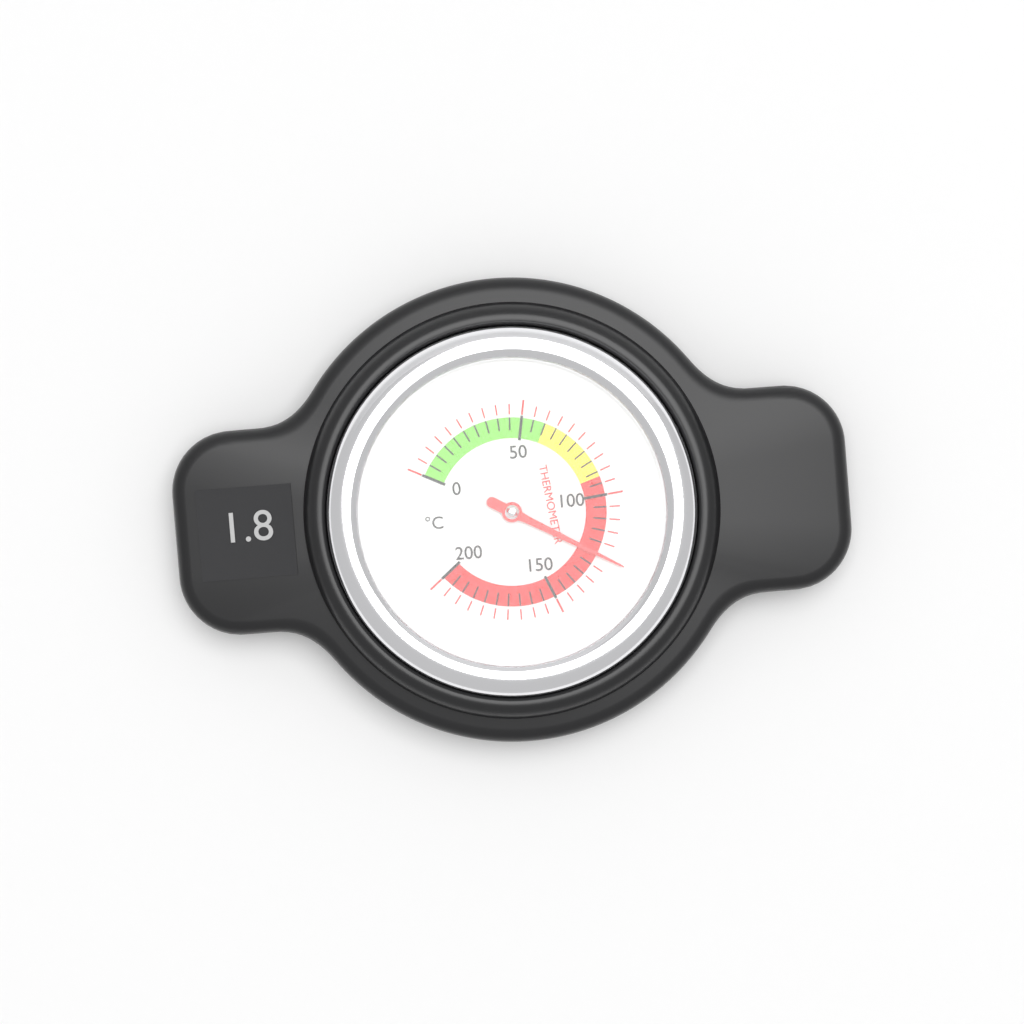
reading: 125 °C
